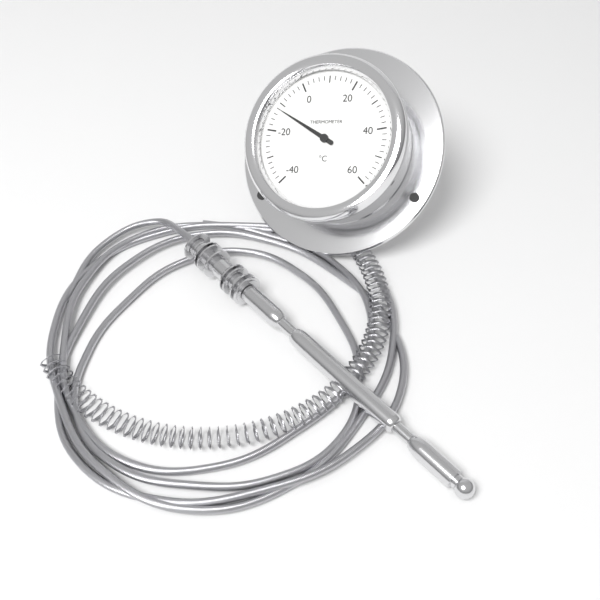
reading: -12 °C
